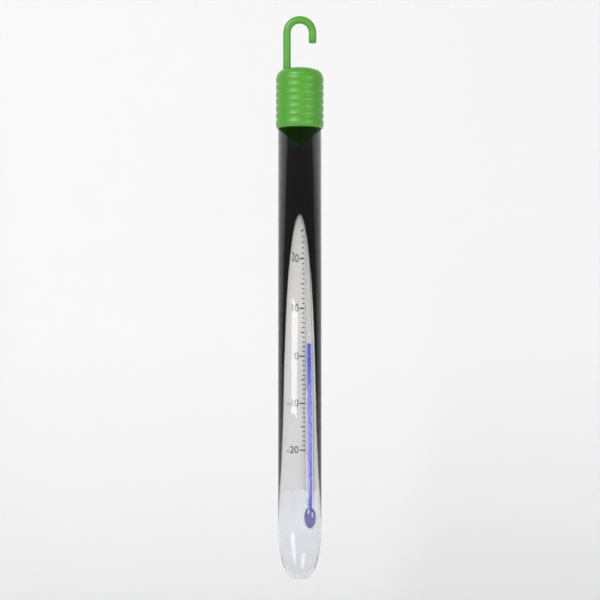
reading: 3 °C
